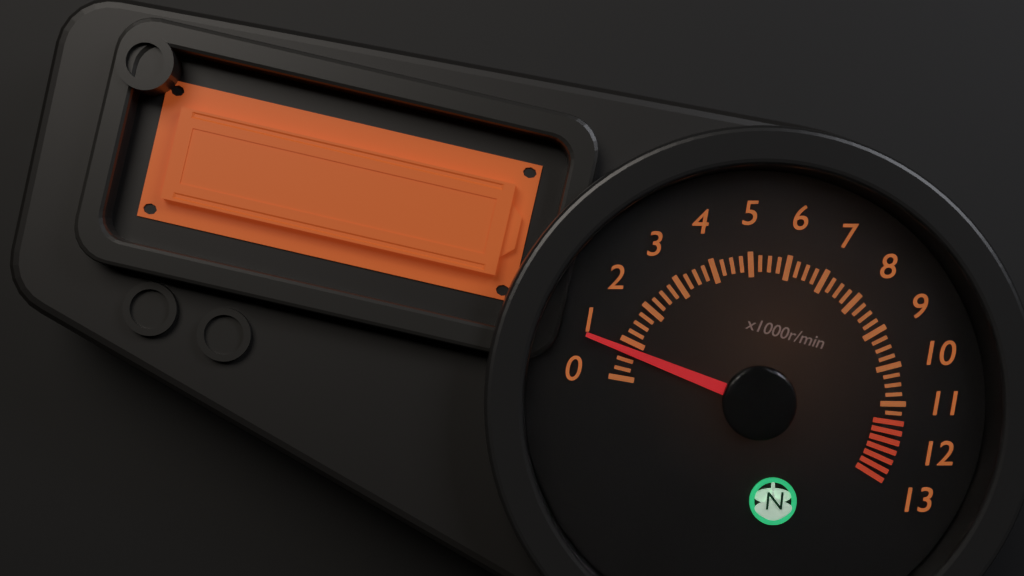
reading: 0.75 x1000r/min
